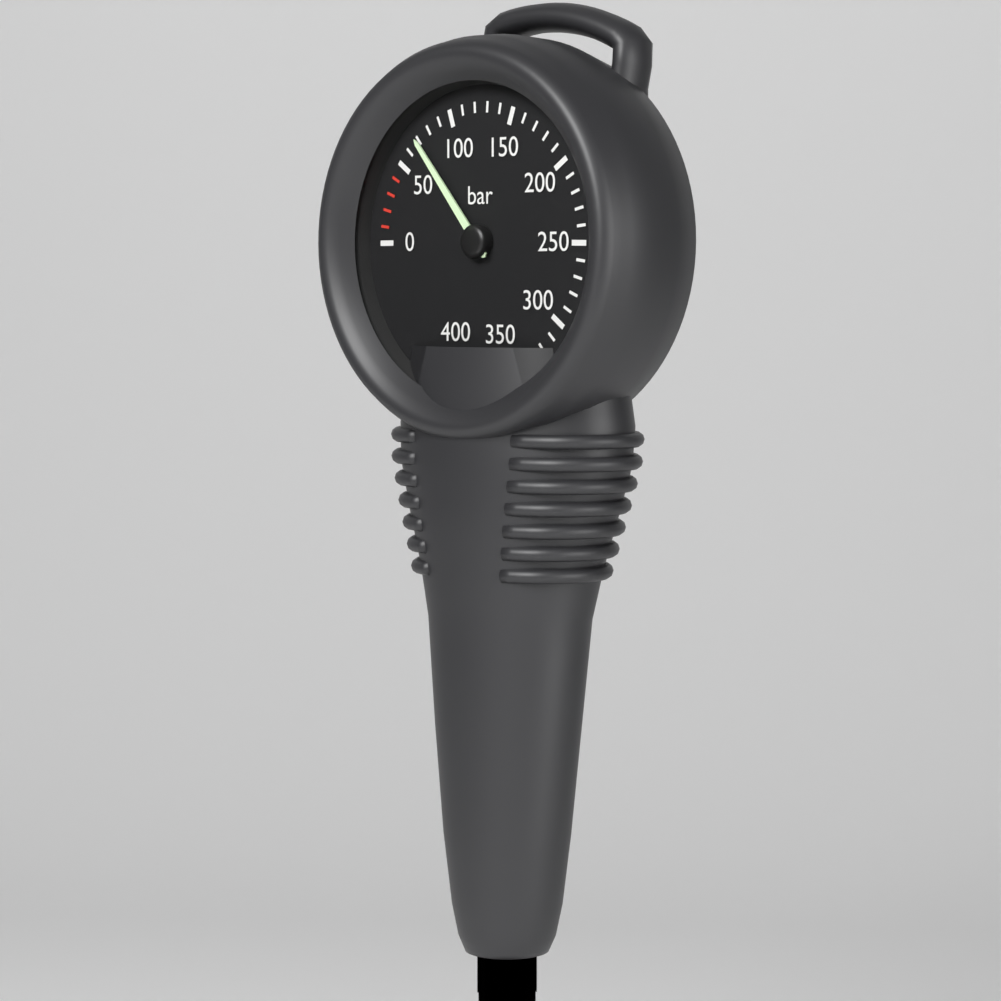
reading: 70 bar
